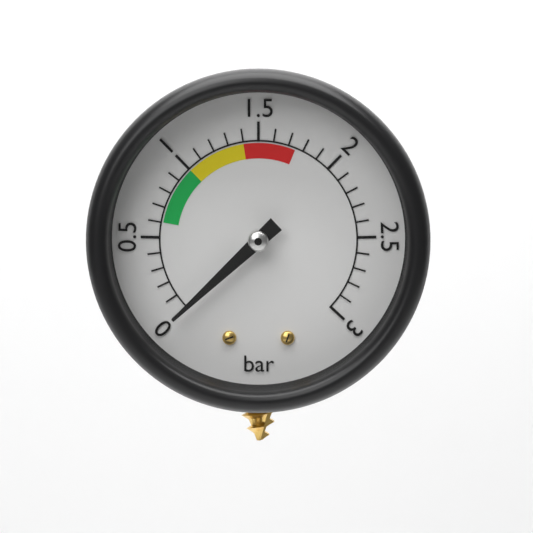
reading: 0.0 bar
